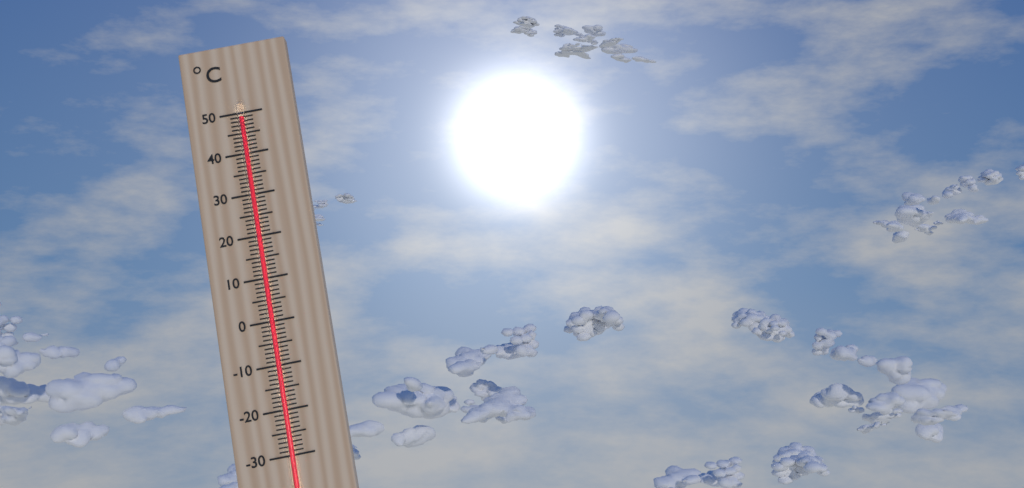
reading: 49 °C
